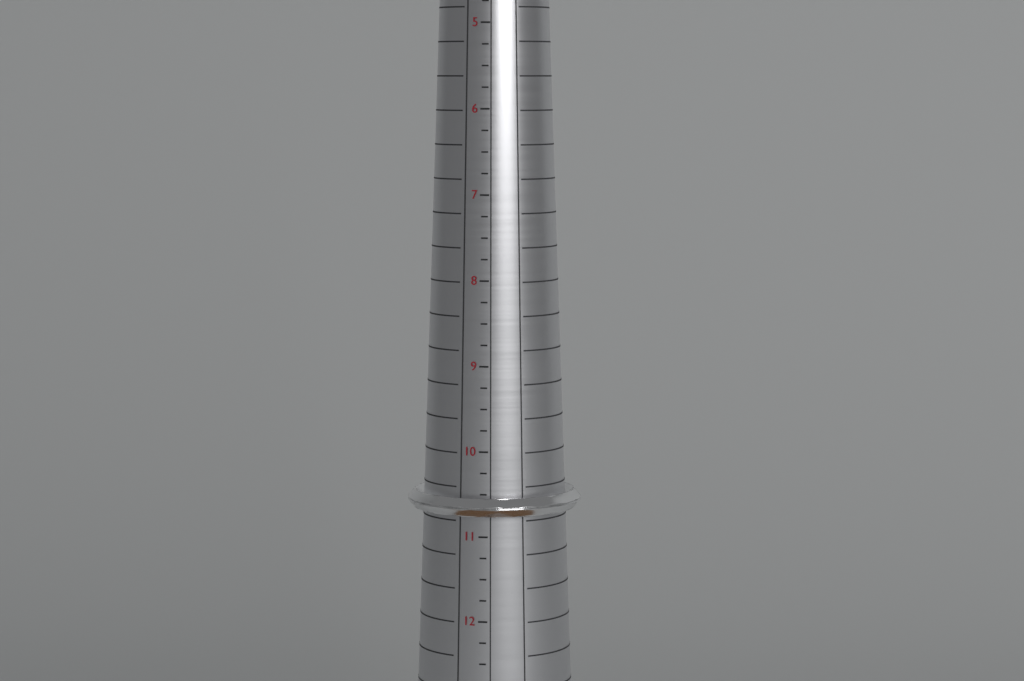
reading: 10.75 (no unit)
